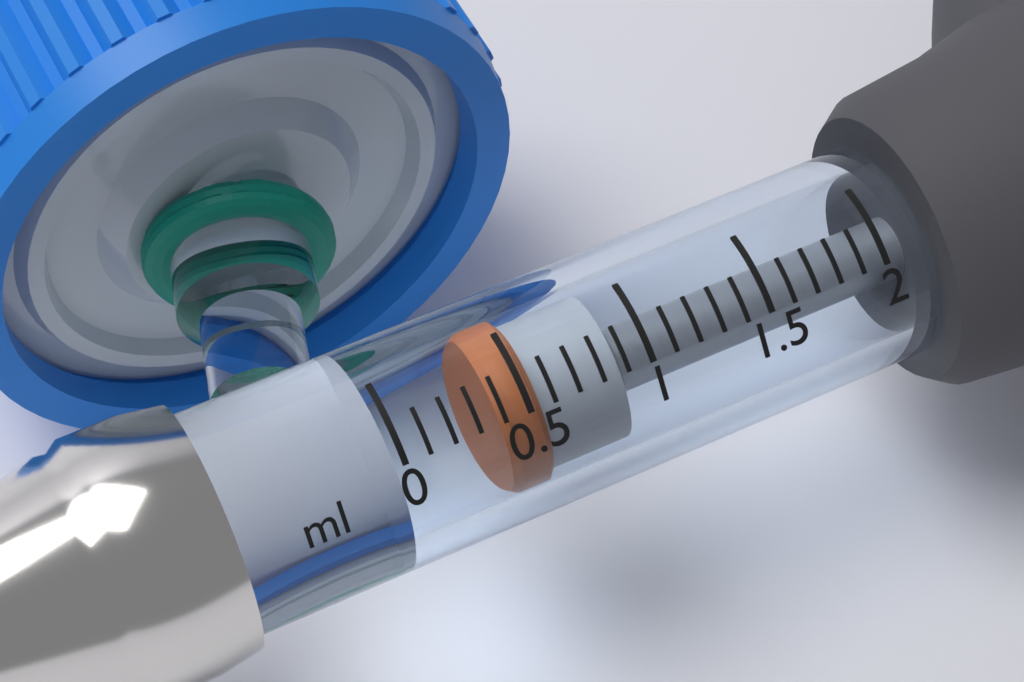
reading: 0.4 ml
